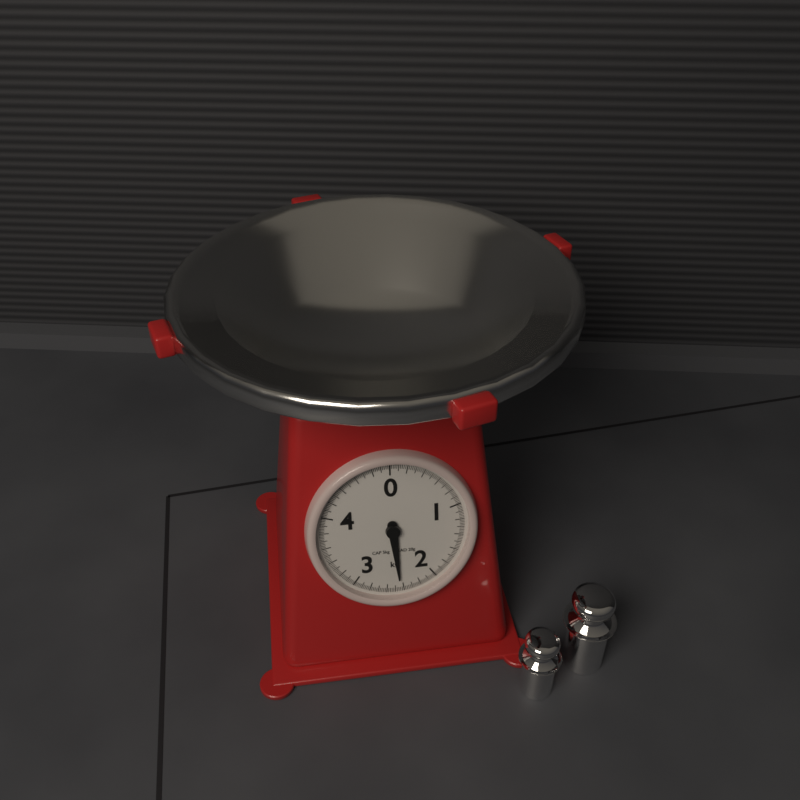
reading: 2.44 kg
